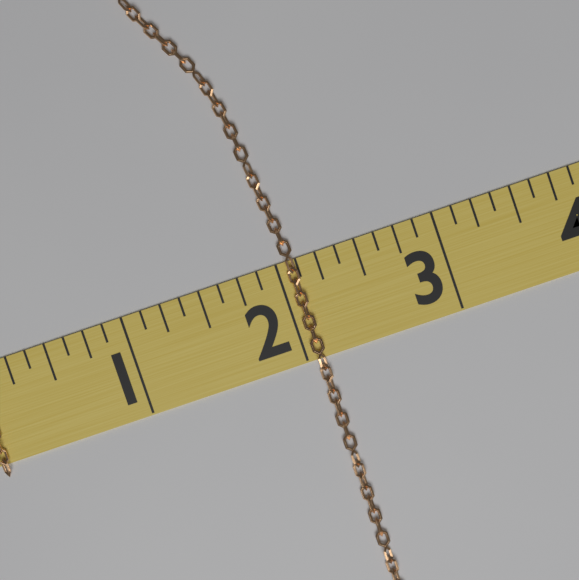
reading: 2.125 (no unit)
